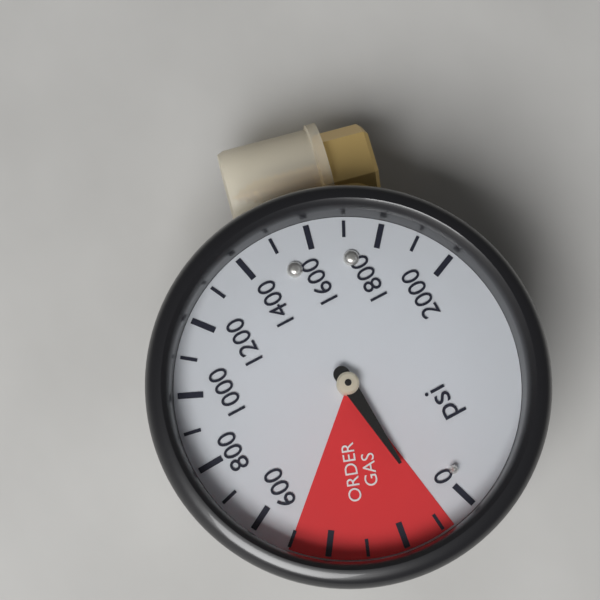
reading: 100 psi
